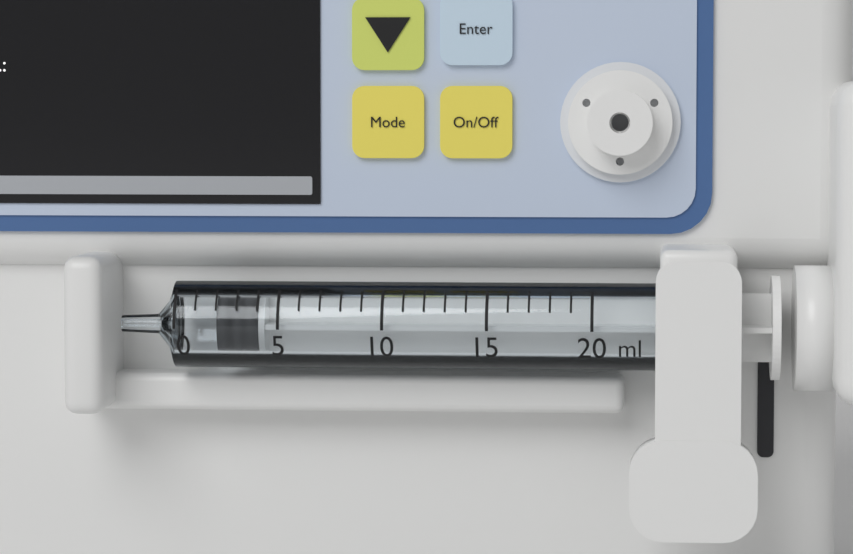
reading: 2 ml
